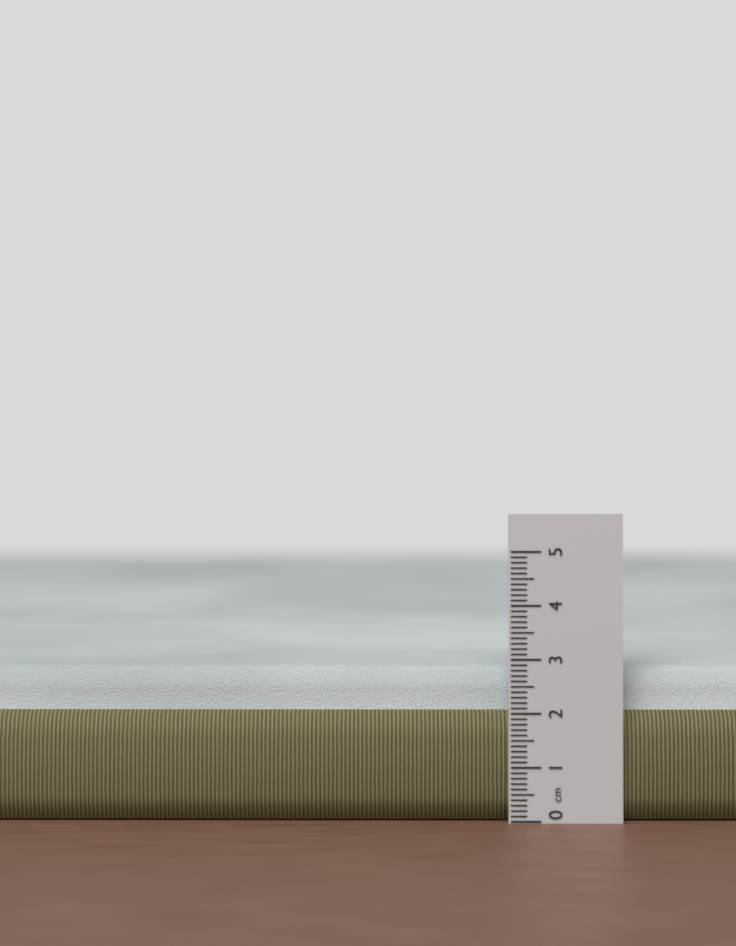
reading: 2.8 cm
